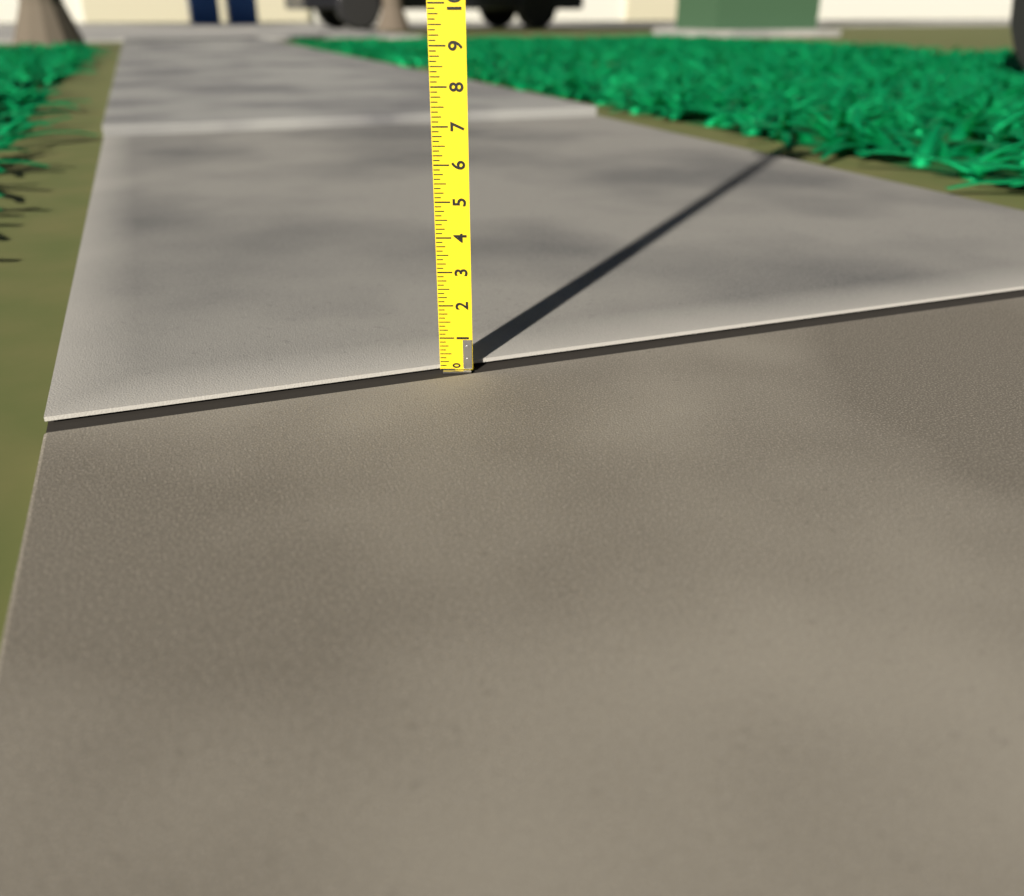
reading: 0.125 (no unit)
